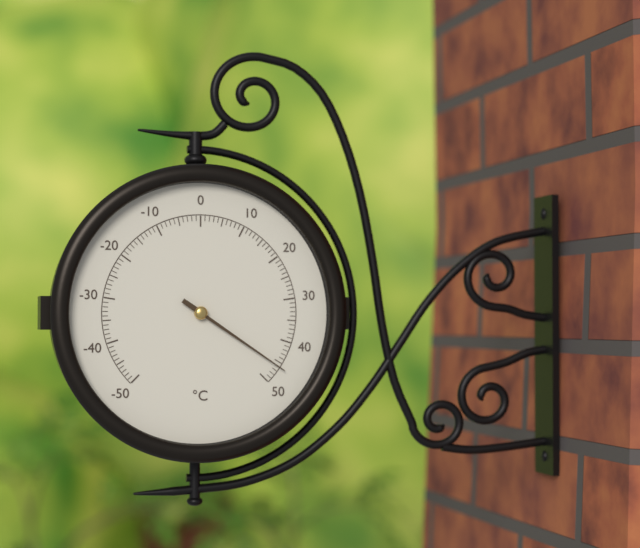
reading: 46 °C
